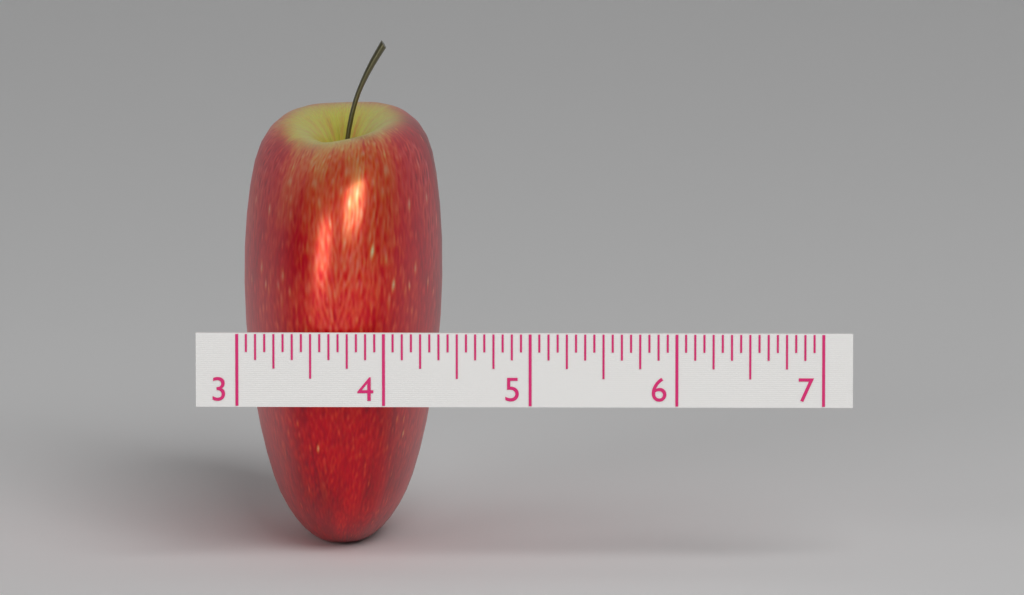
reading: 4.3750 (no unit)
